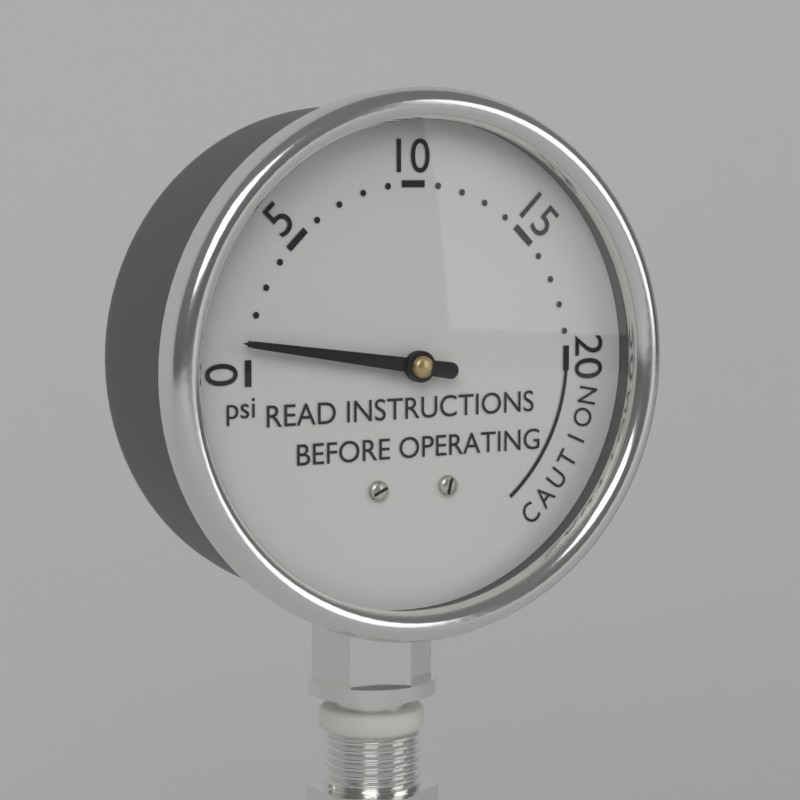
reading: 1 psi
